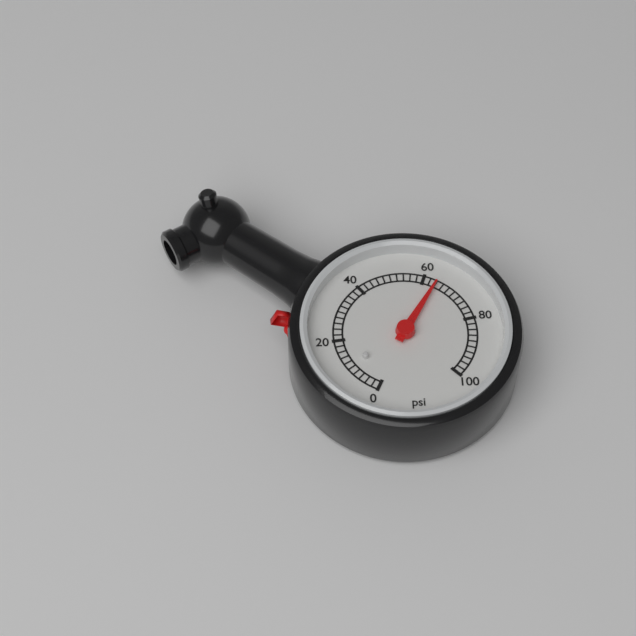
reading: 64 psi
